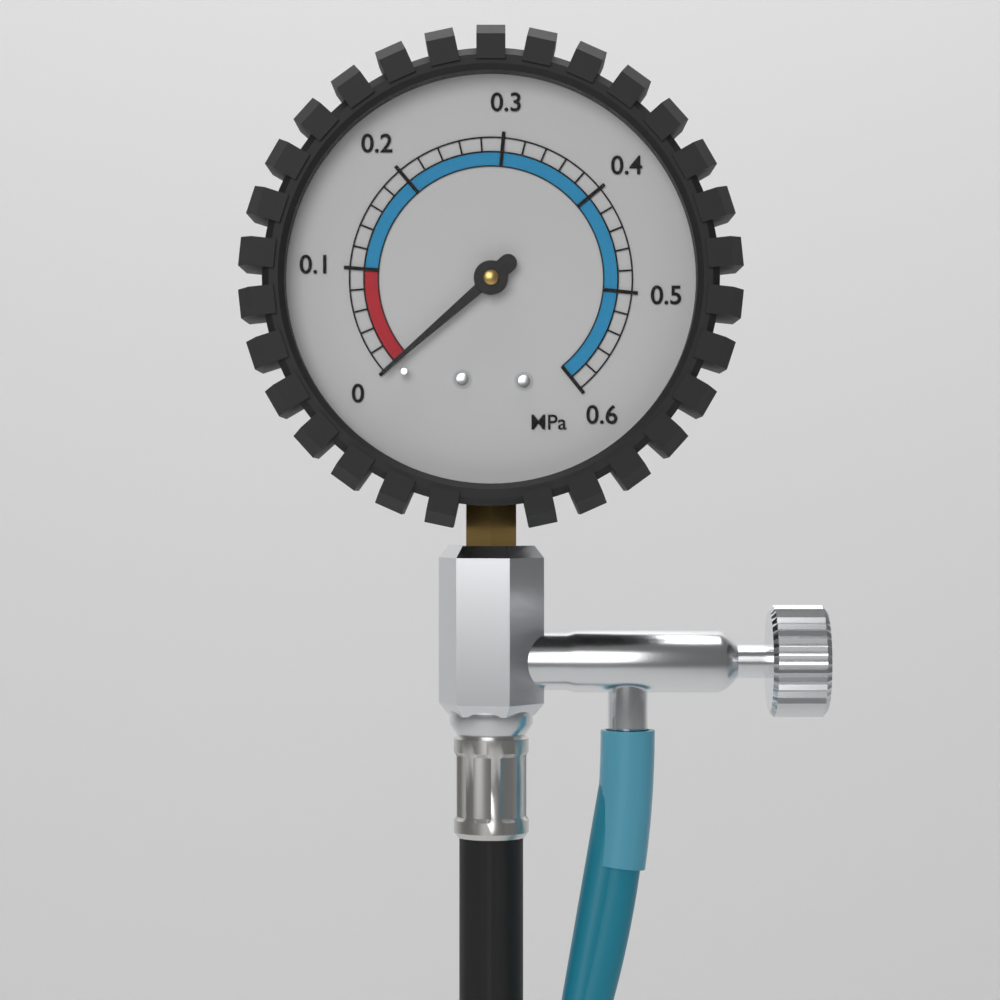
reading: 0.00 MPa
